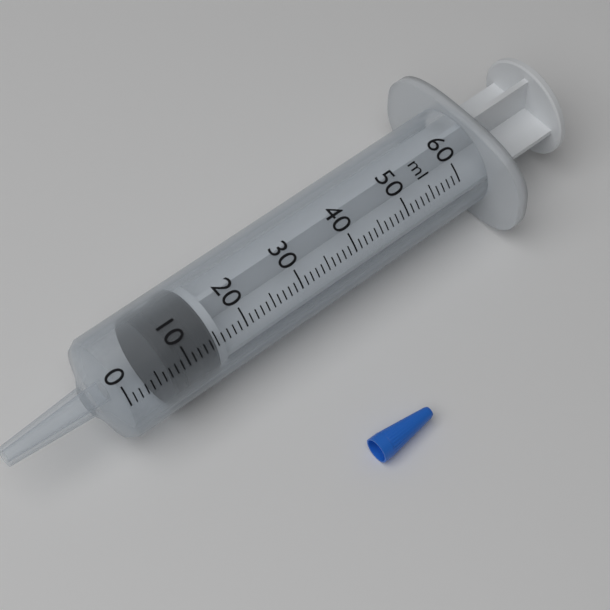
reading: 7 ml
